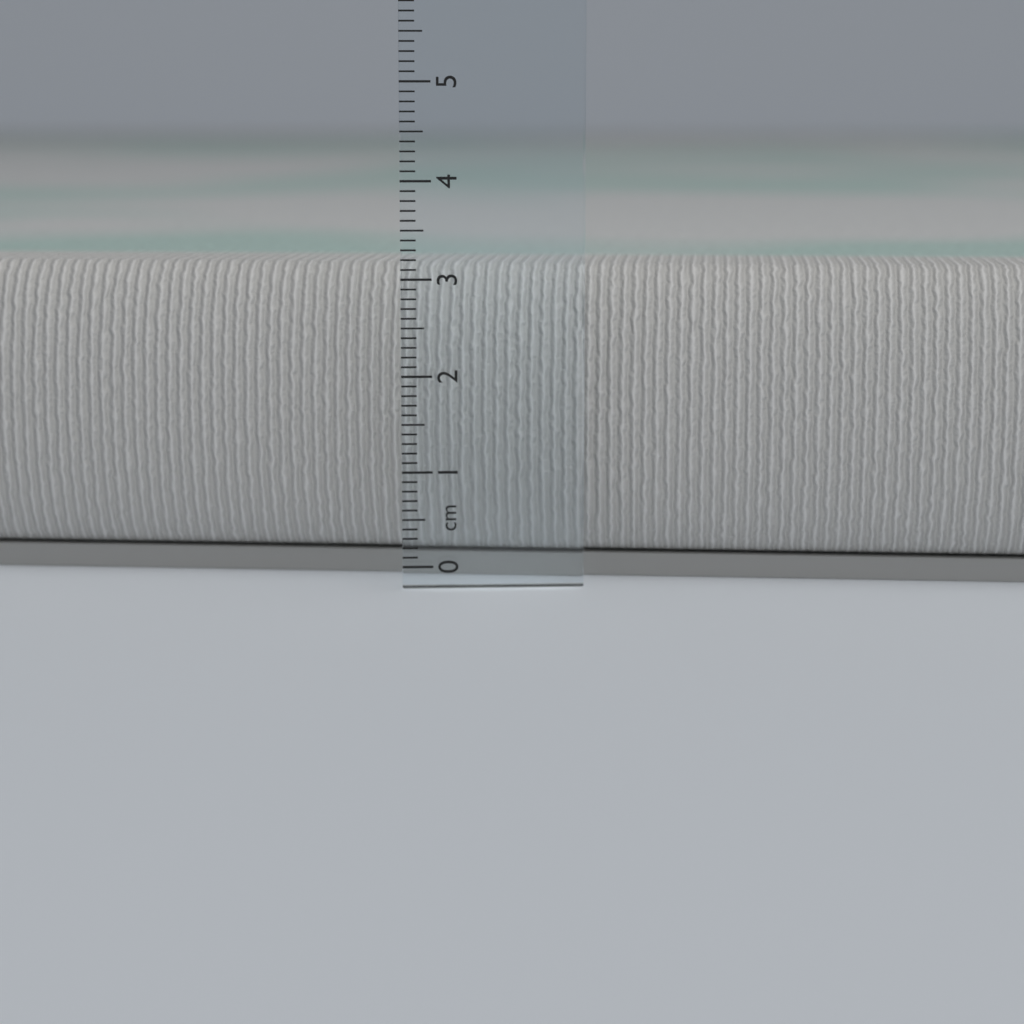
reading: 3.1 cm
